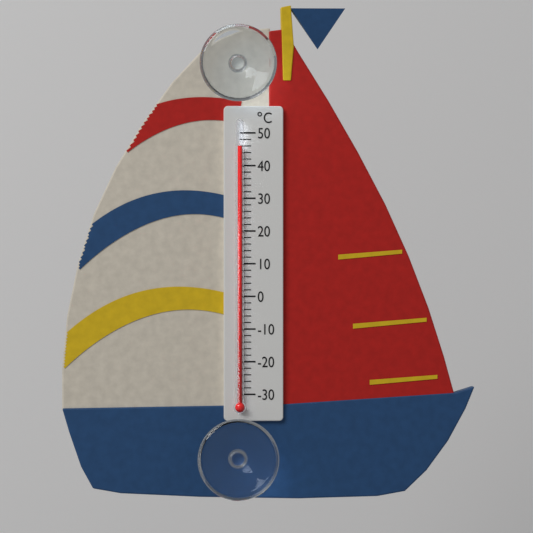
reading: 46 °C
